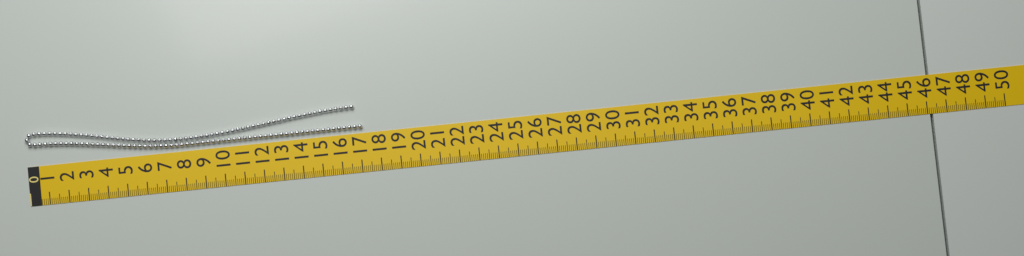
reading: 17.2 cm
